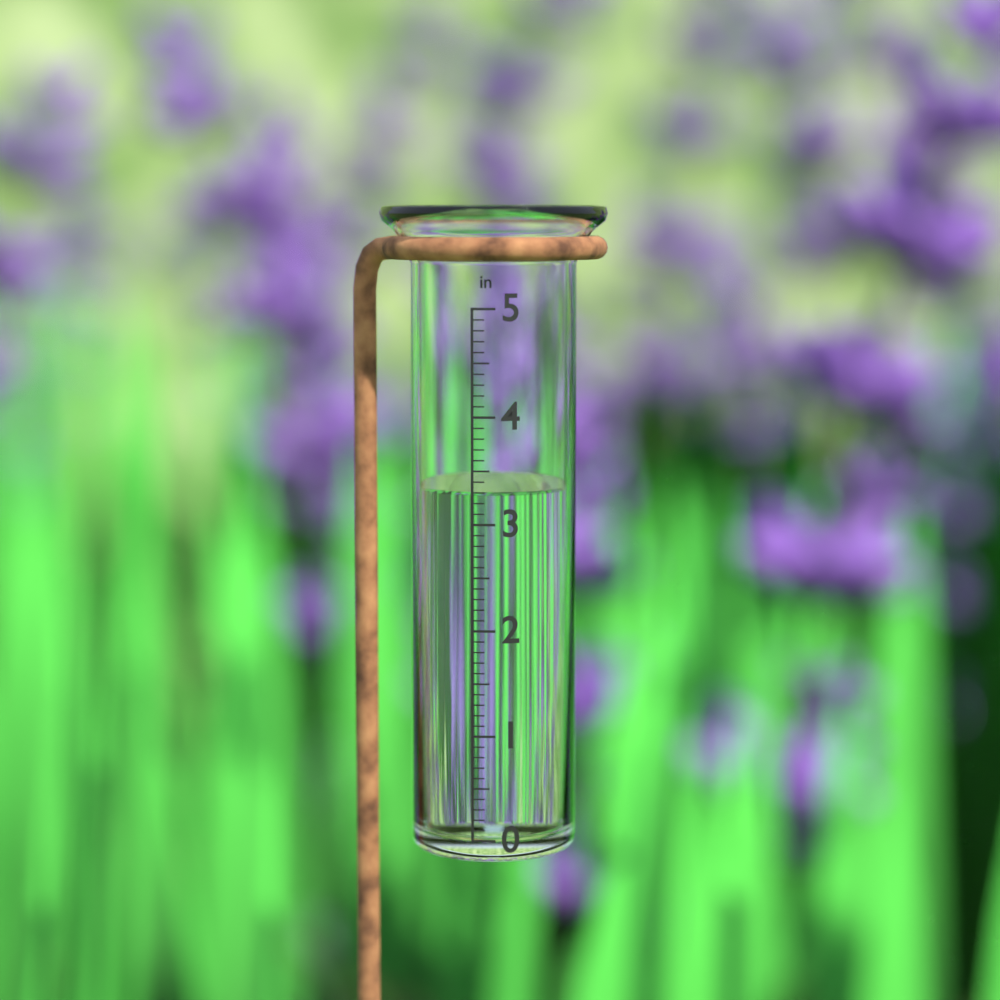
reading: 3.3 in
